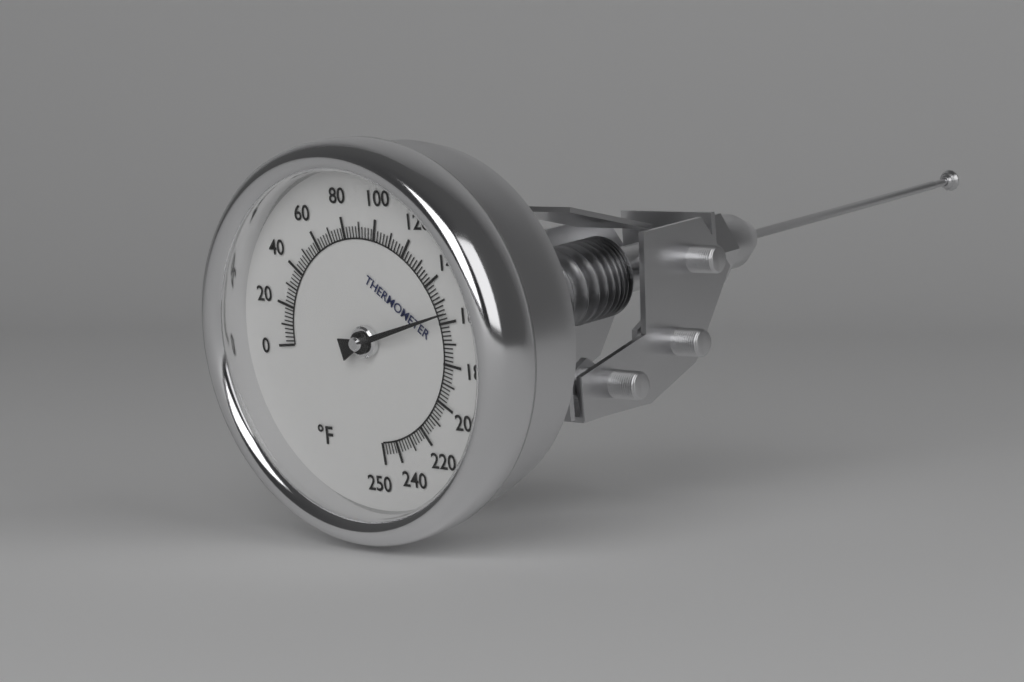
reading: 156 °F
